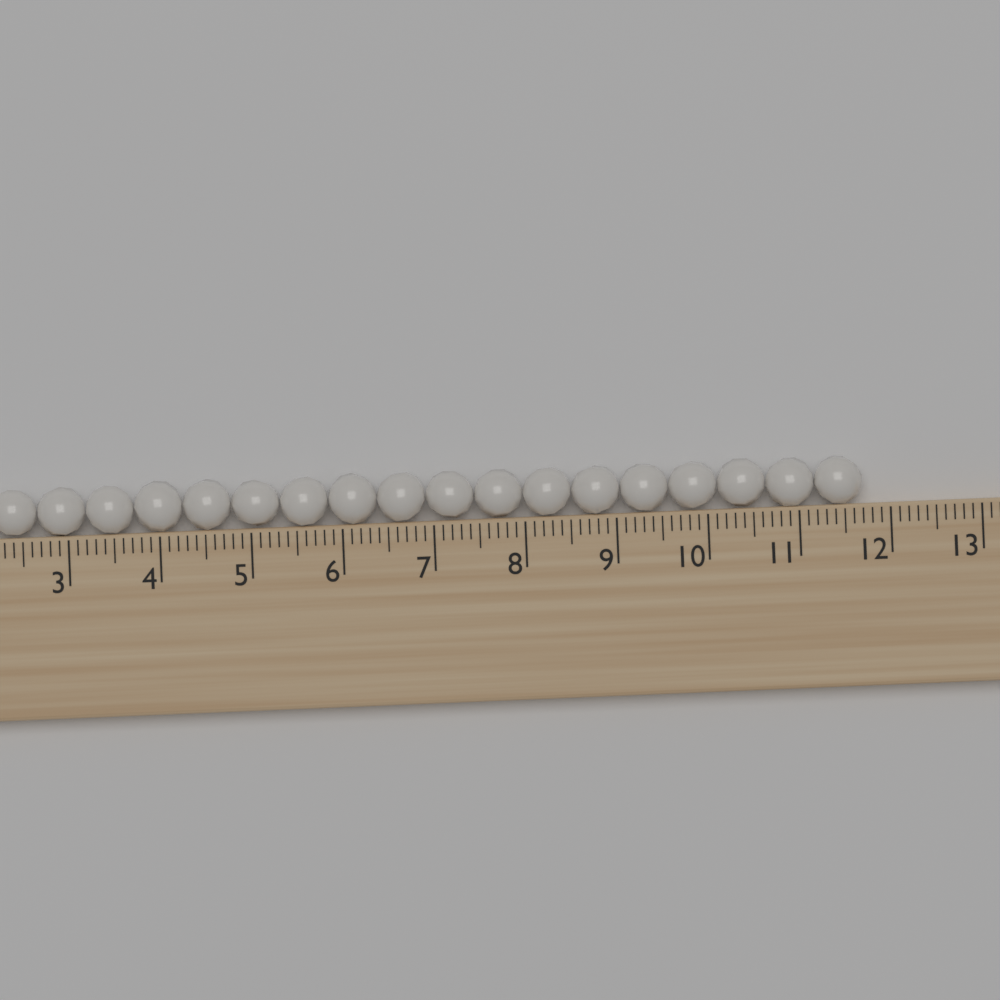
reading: 11.7 (no unit)
